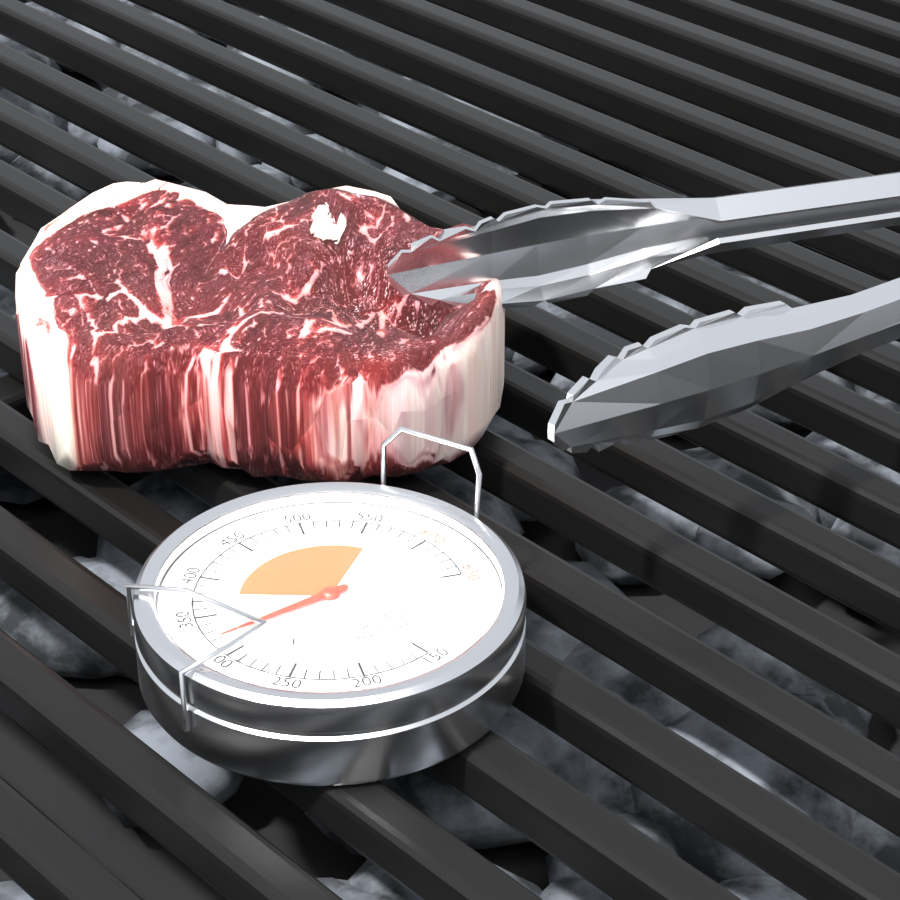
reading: 320 °F
